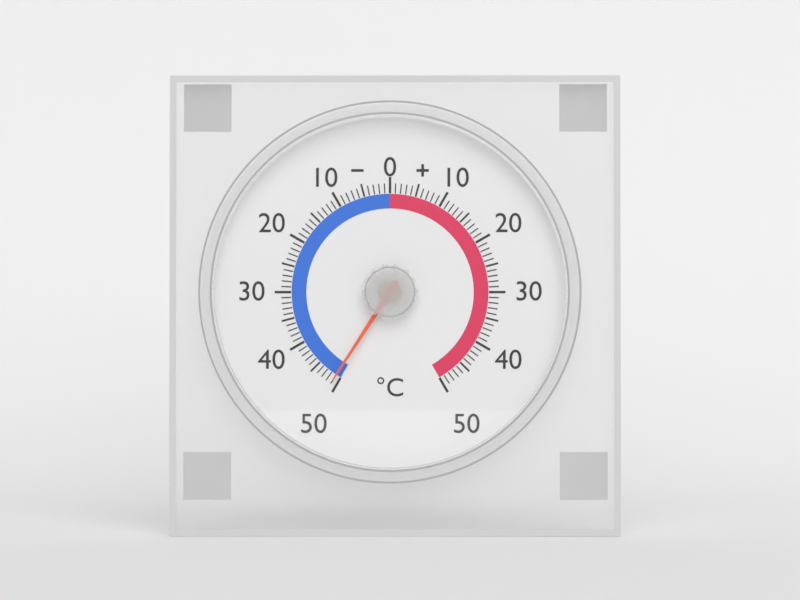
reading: -49 °C
